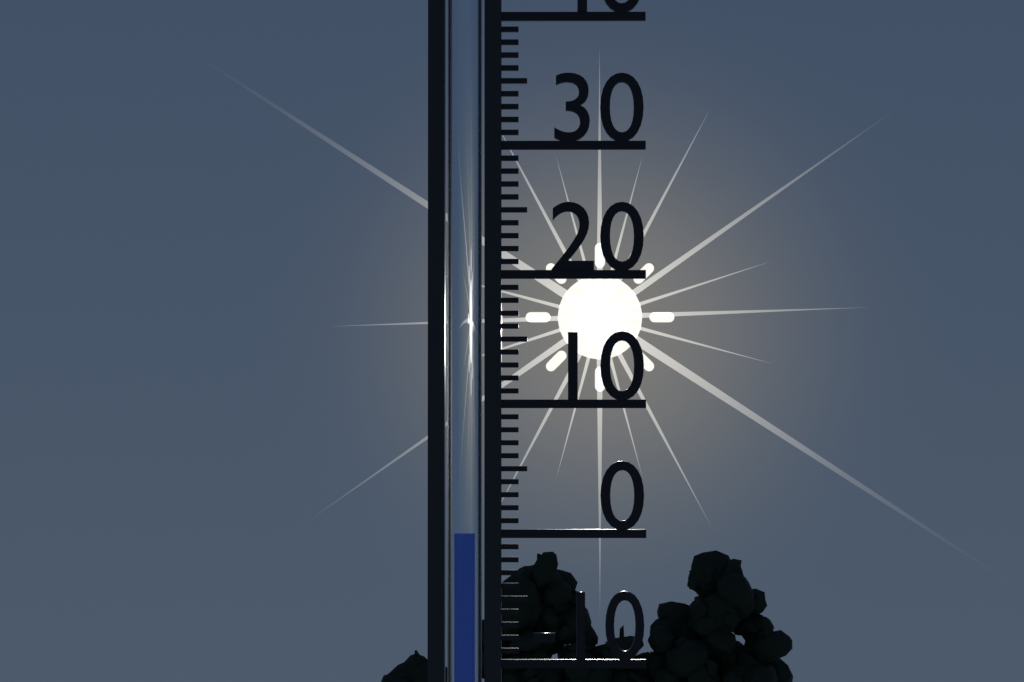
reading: 0 (no unit)
